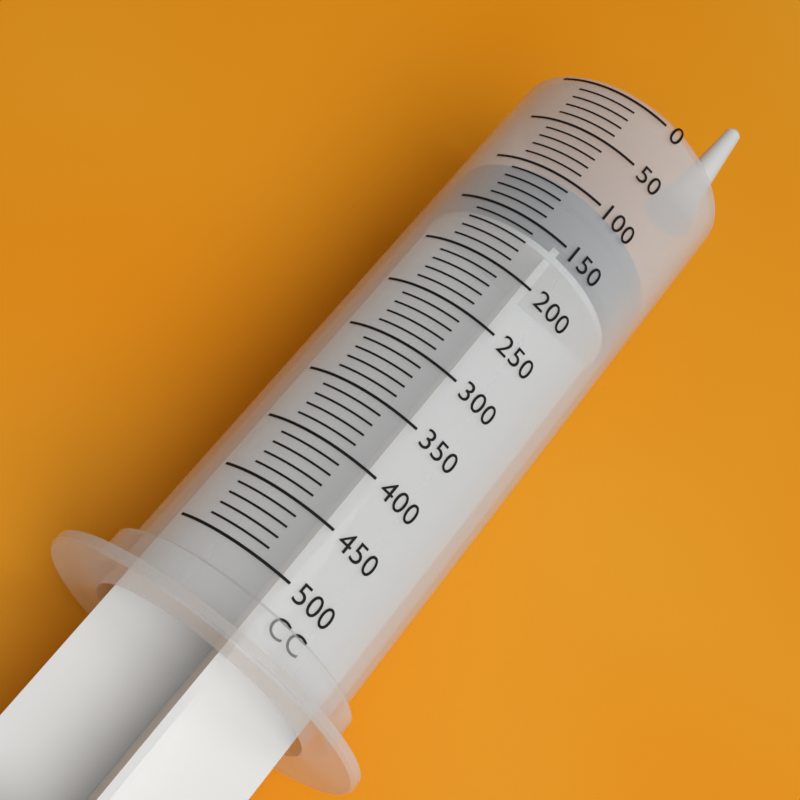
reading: 100 cc
